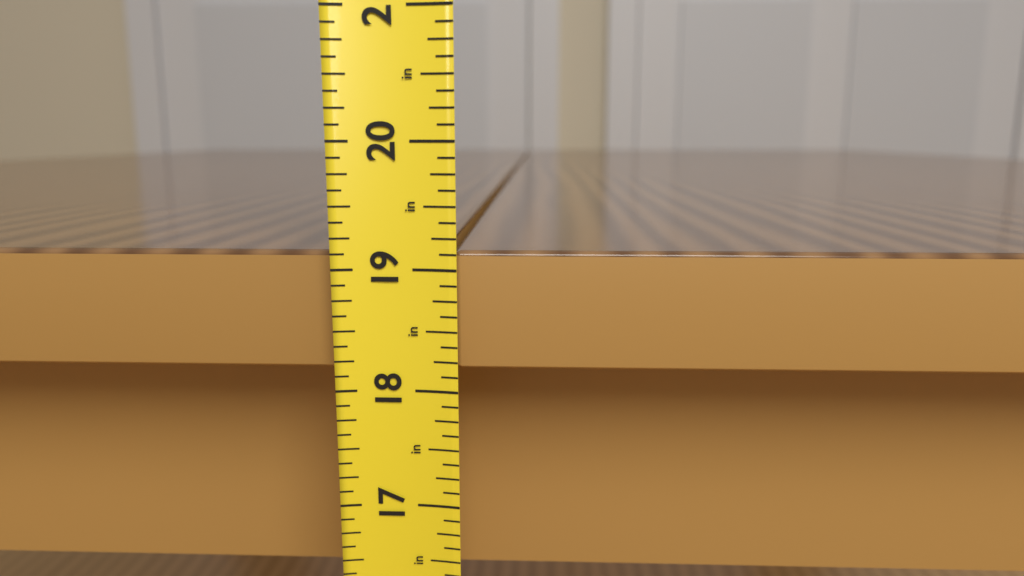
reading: 19.125 in
